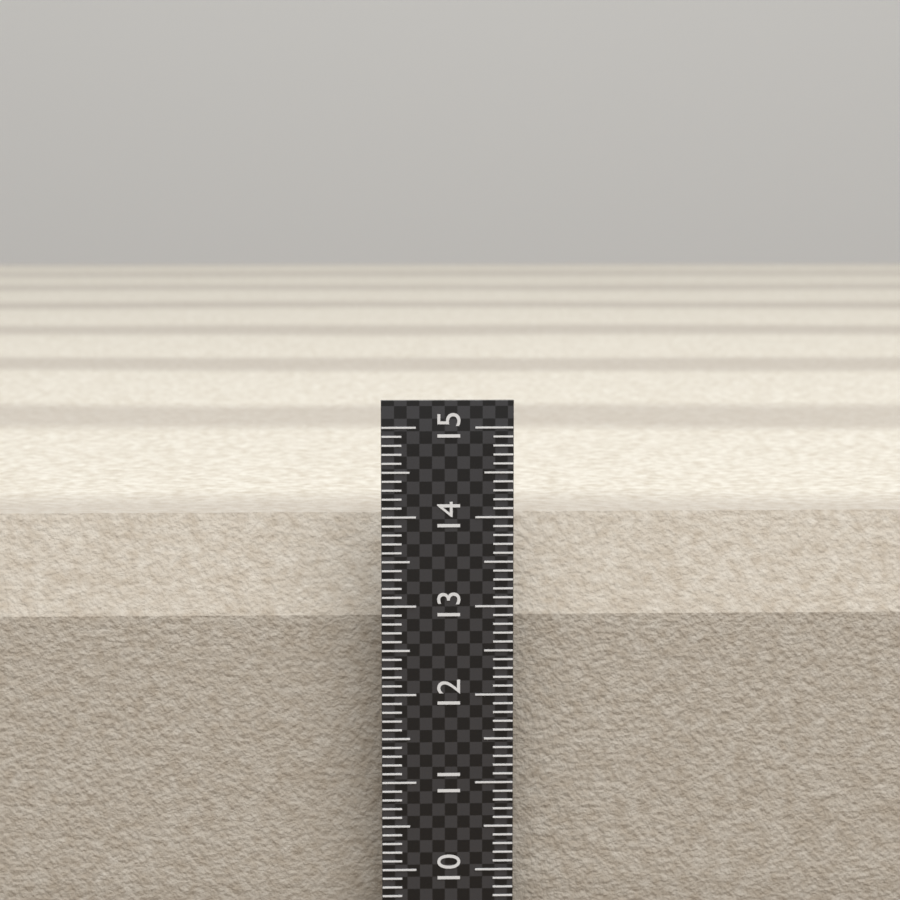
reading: 13.9 (no unit)
